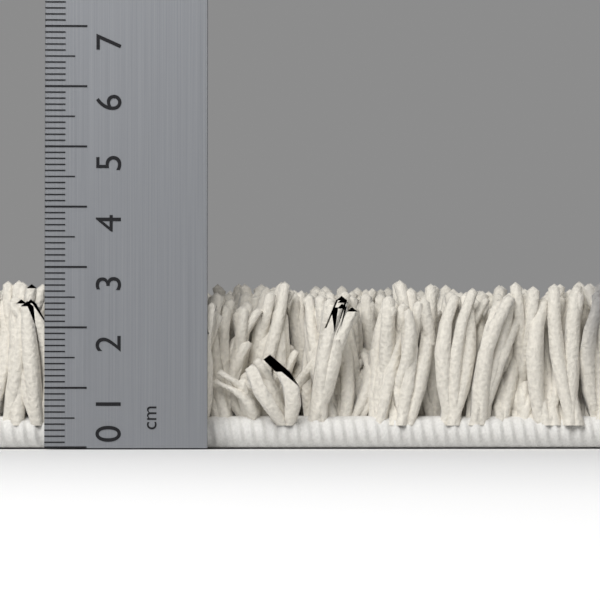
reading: 2.9 cm
